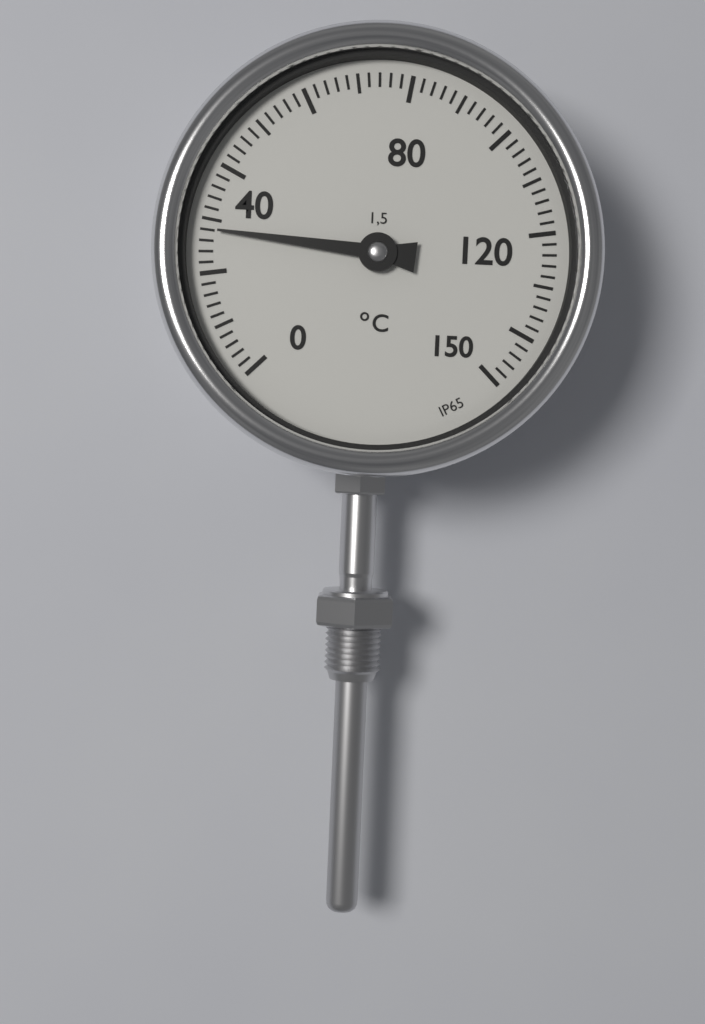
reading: 28 °C
